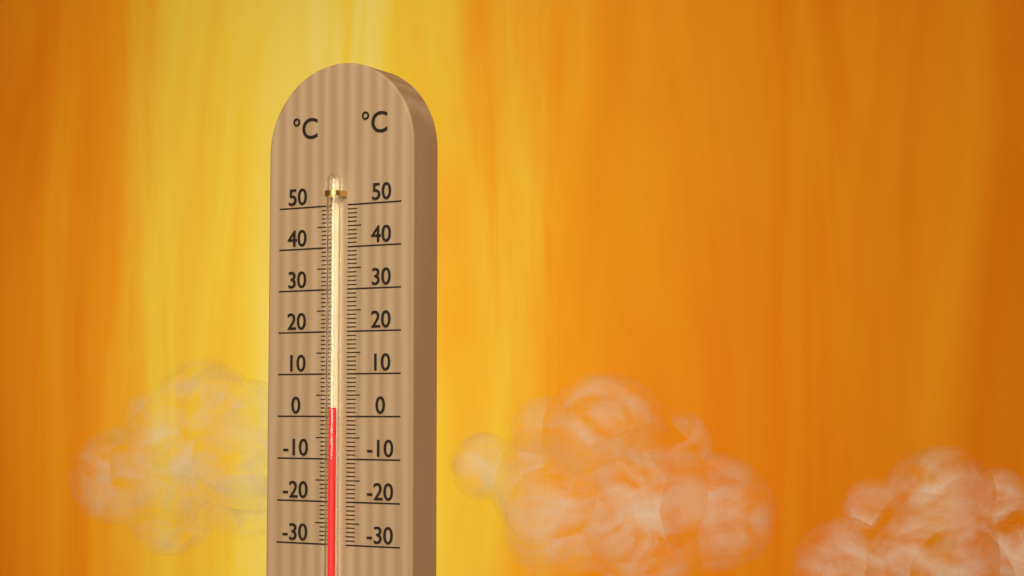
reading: 2 °C
